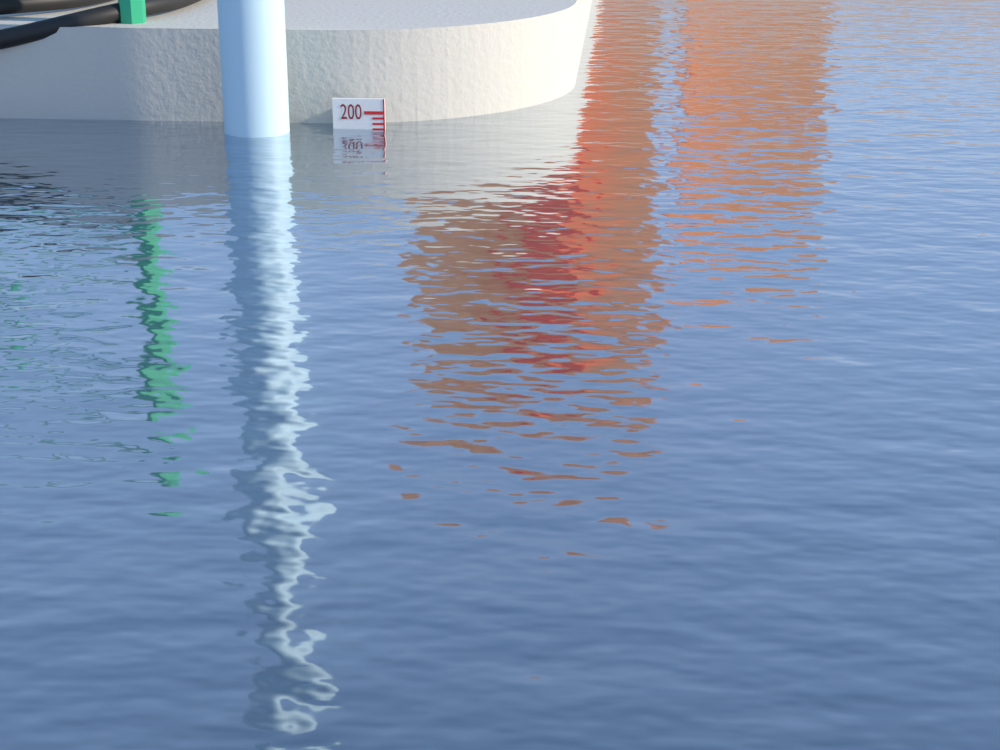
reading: 194 (no unit)
